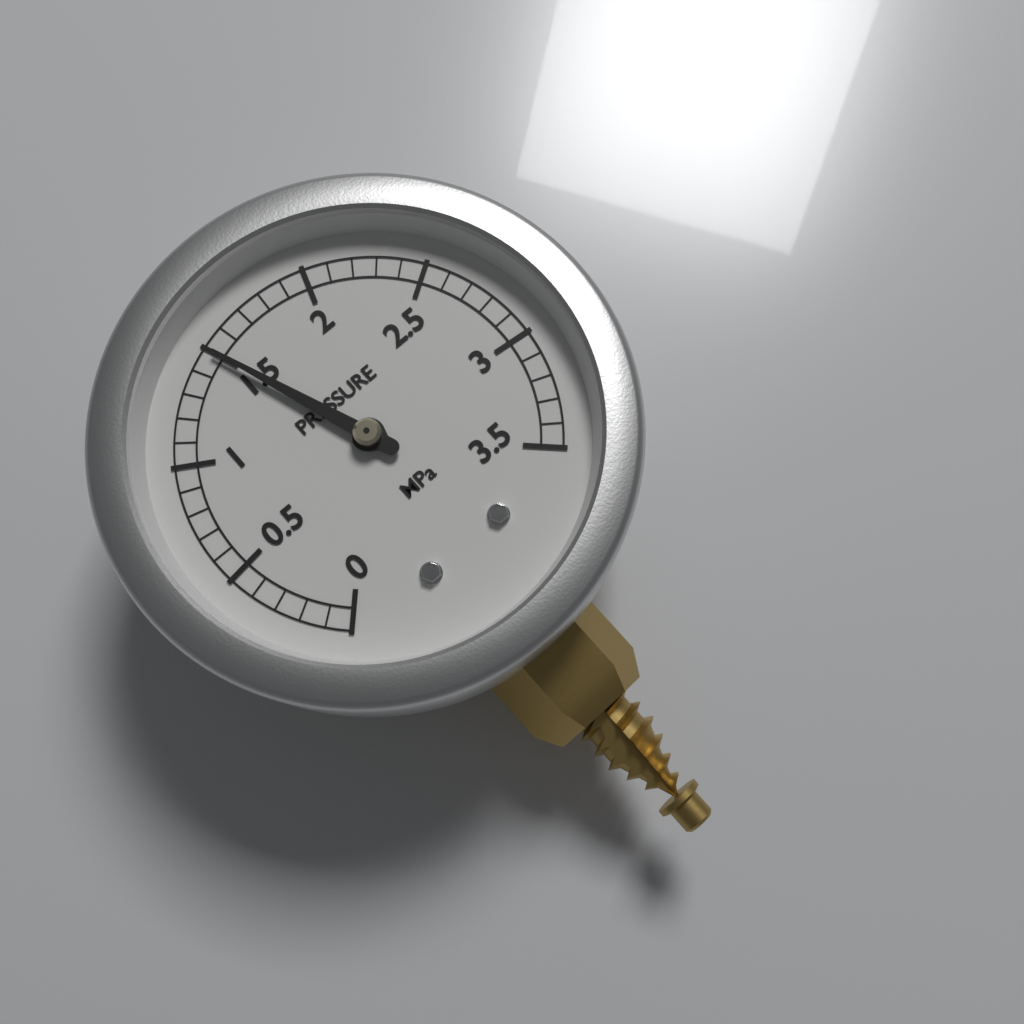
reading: 1.5 MPa
